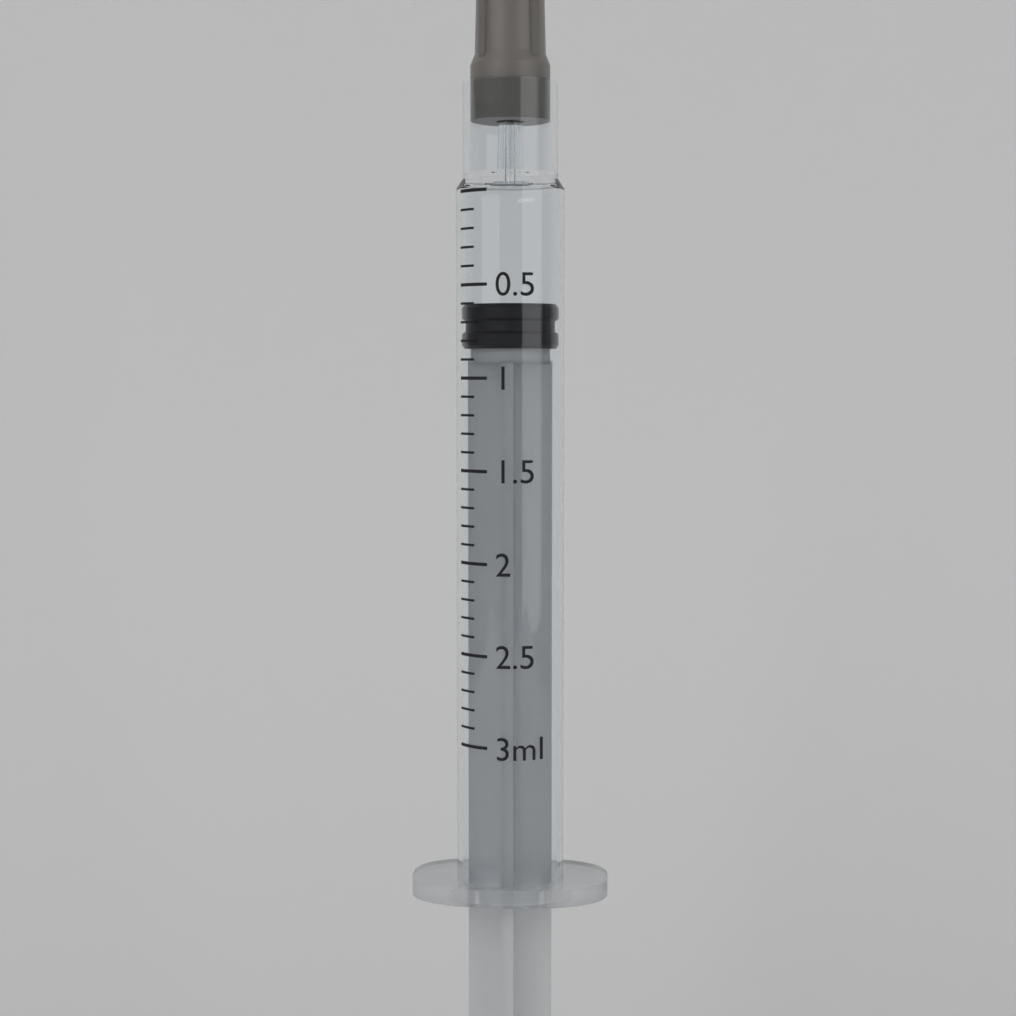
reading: 0.6 ml
